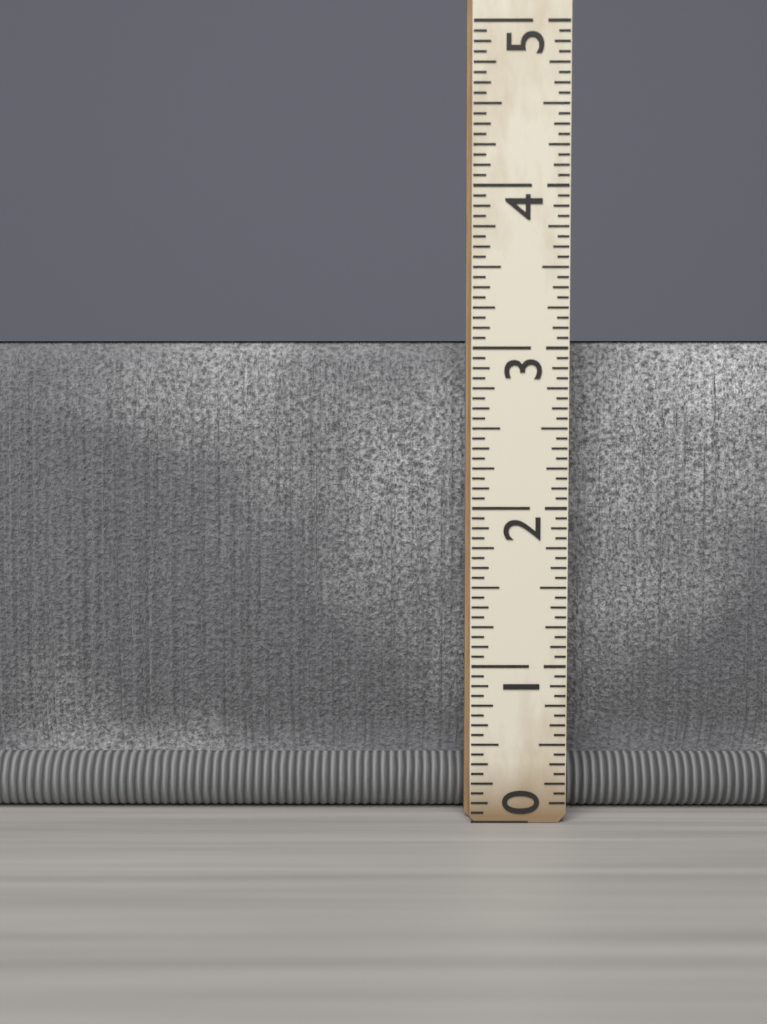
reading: 3.0625 (no unit)
